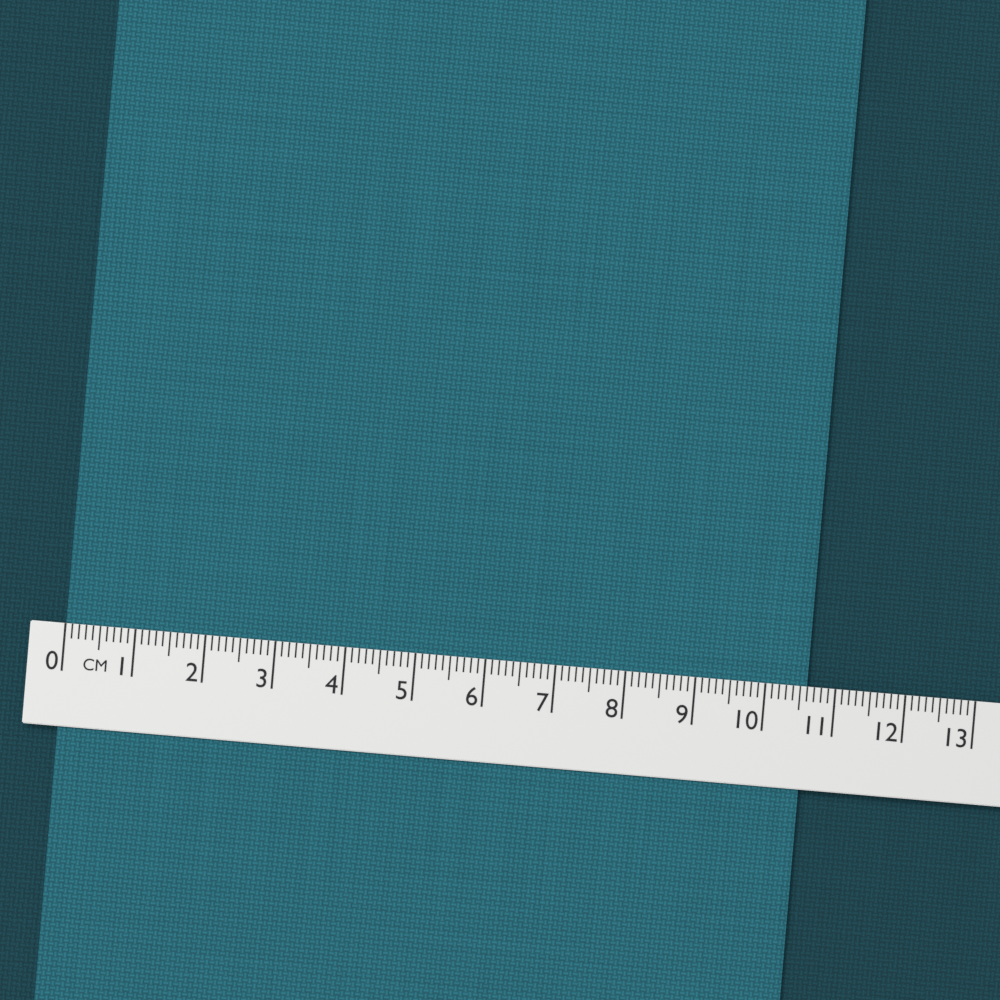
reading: 10.6 cm
